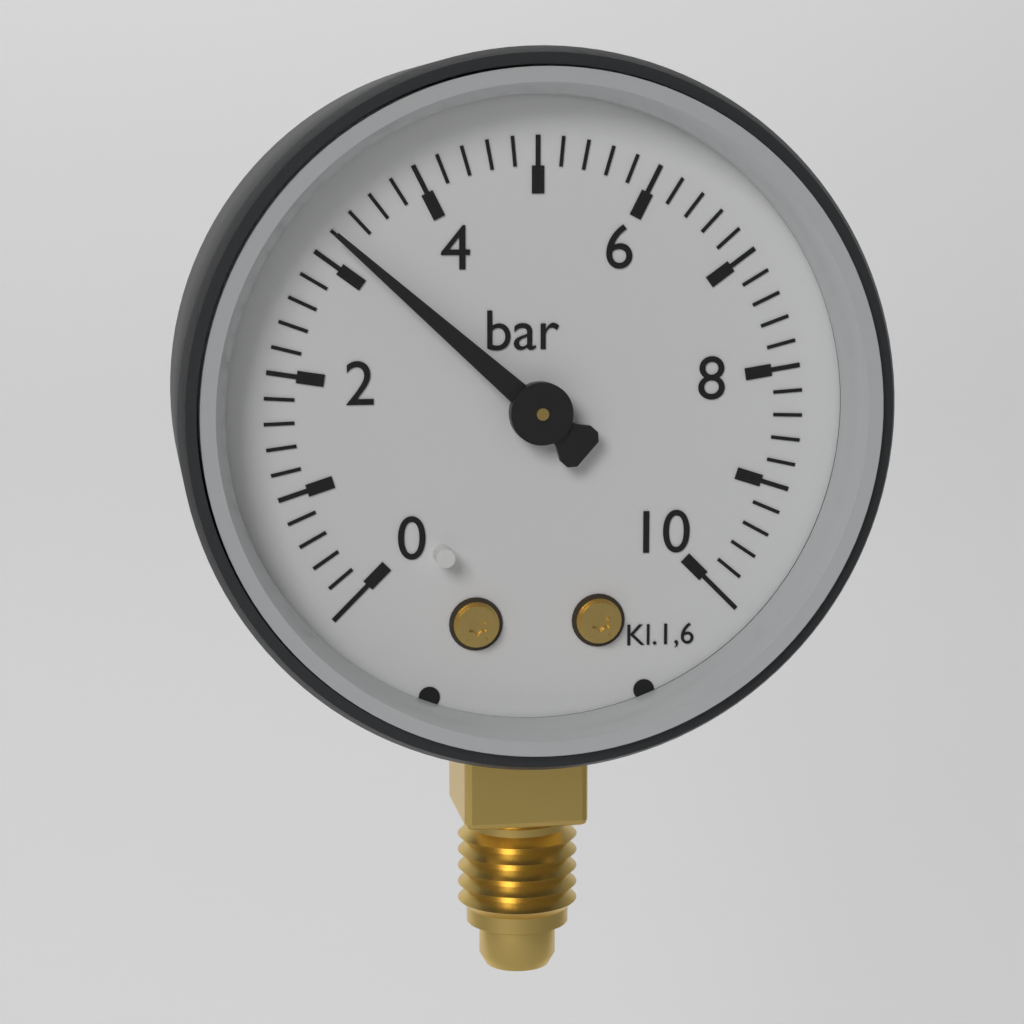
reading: 3.2 bar
